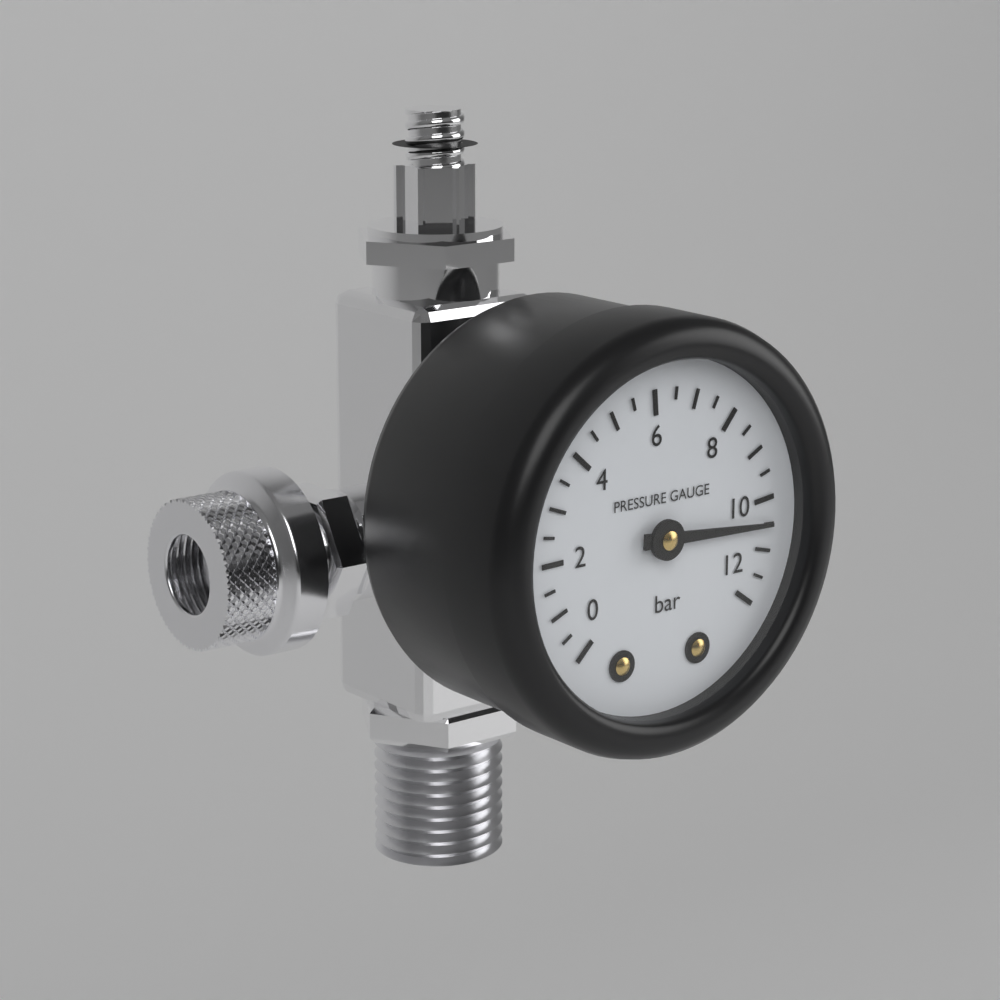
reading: 10.5 bar
